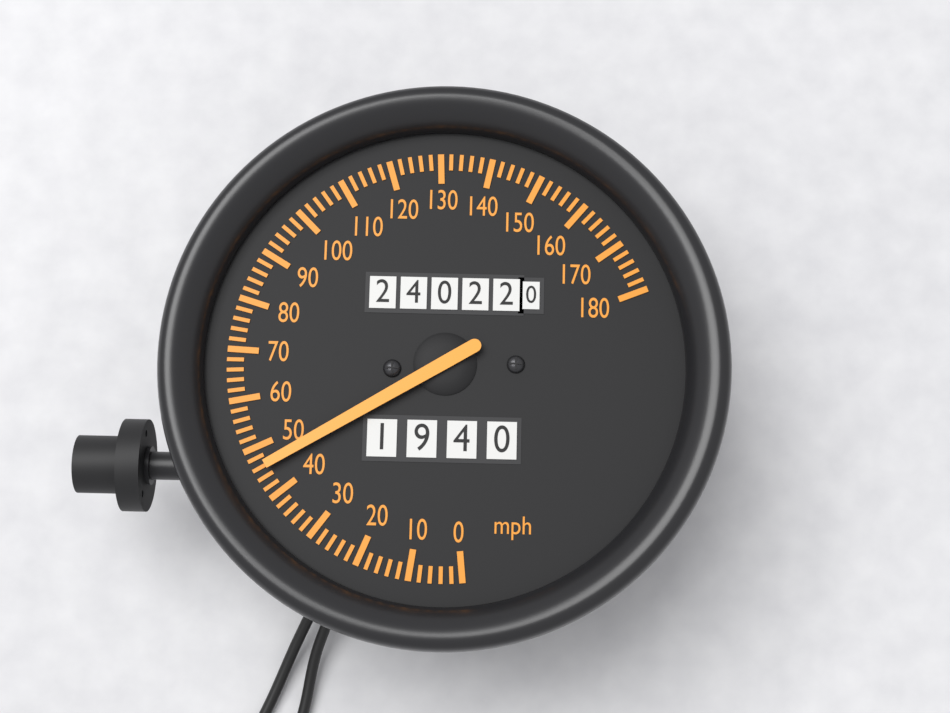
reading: 46 mph
